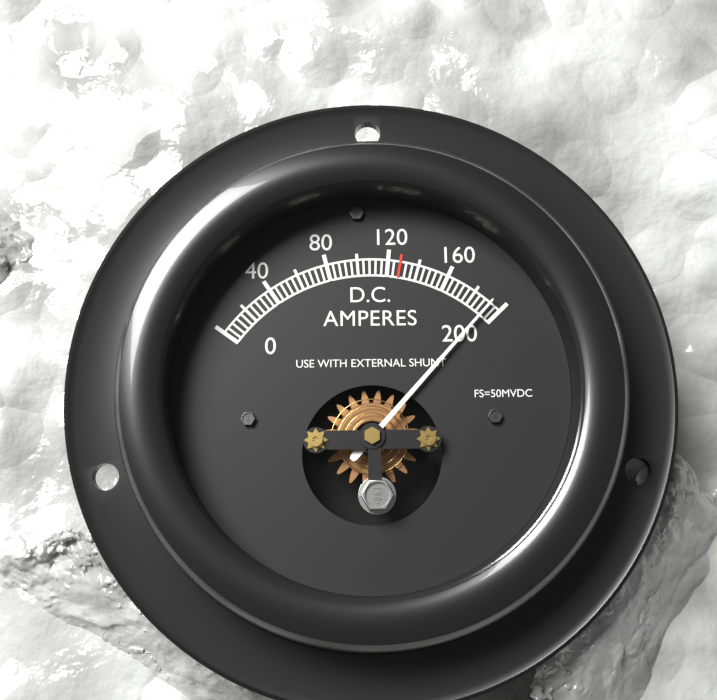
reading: 192 A
